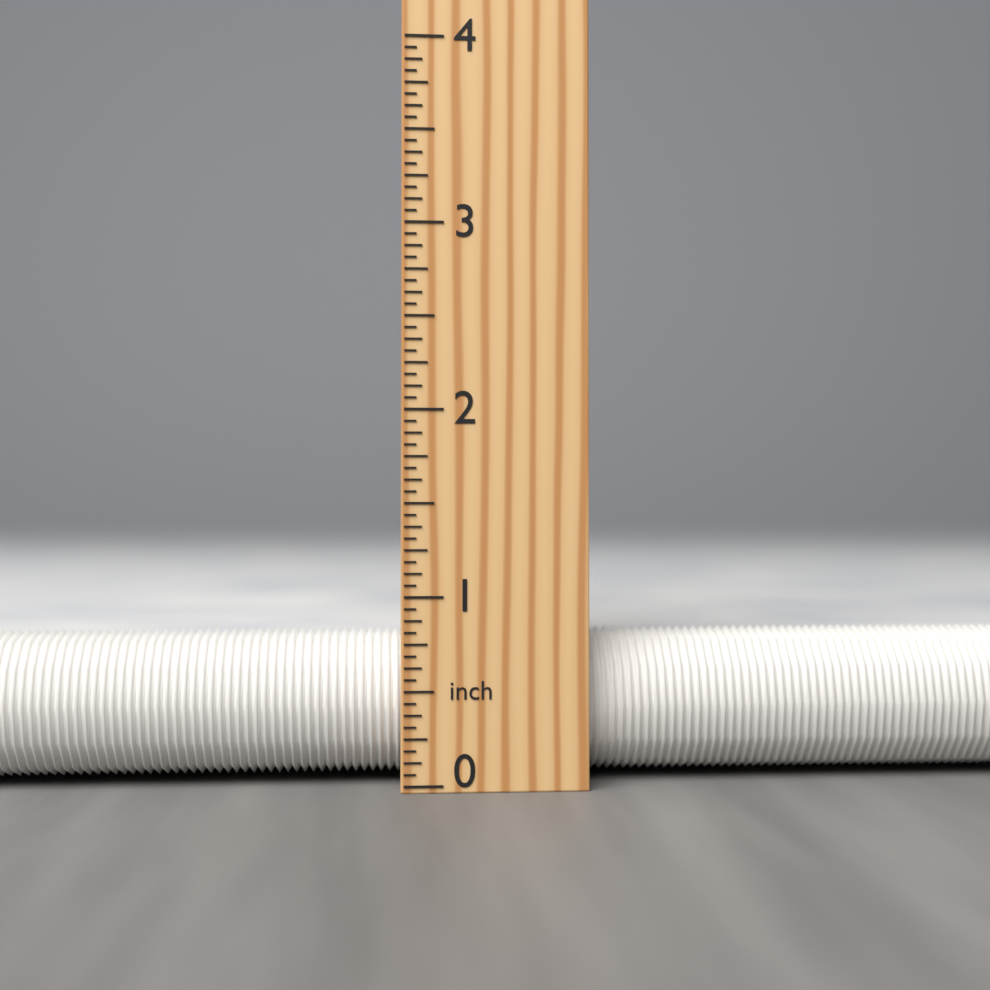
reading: 0.8125 inch
